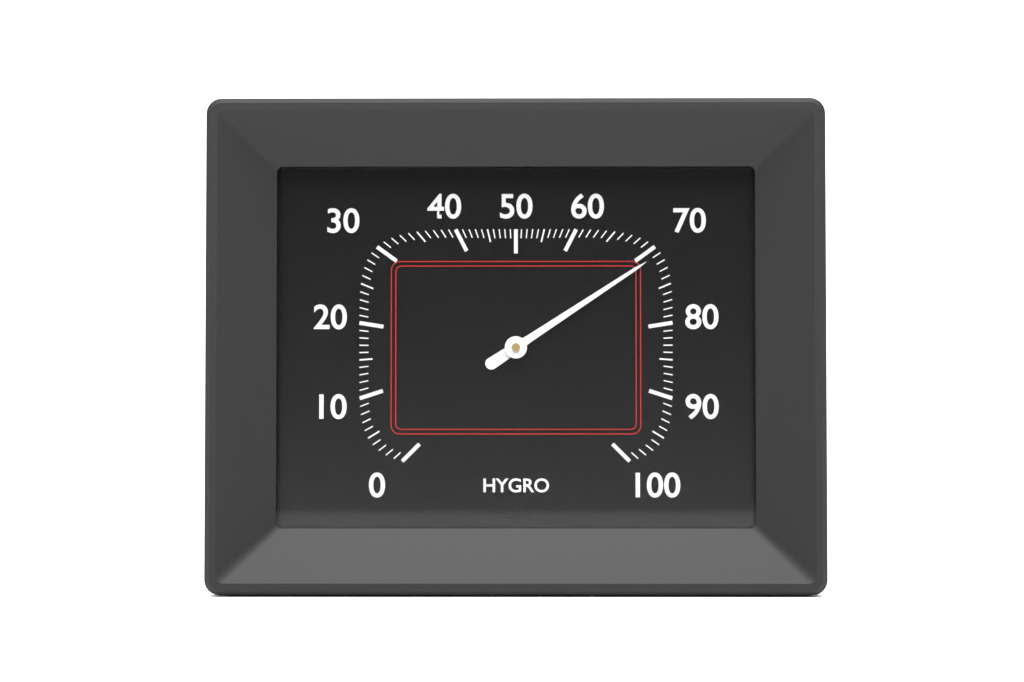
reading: 71 %
